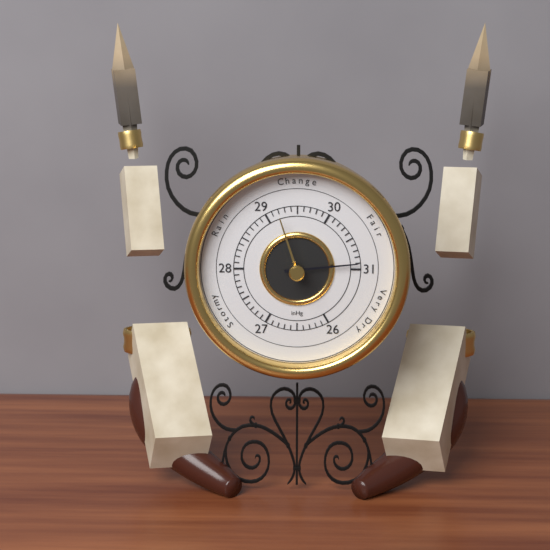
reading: 30.9 inHg
